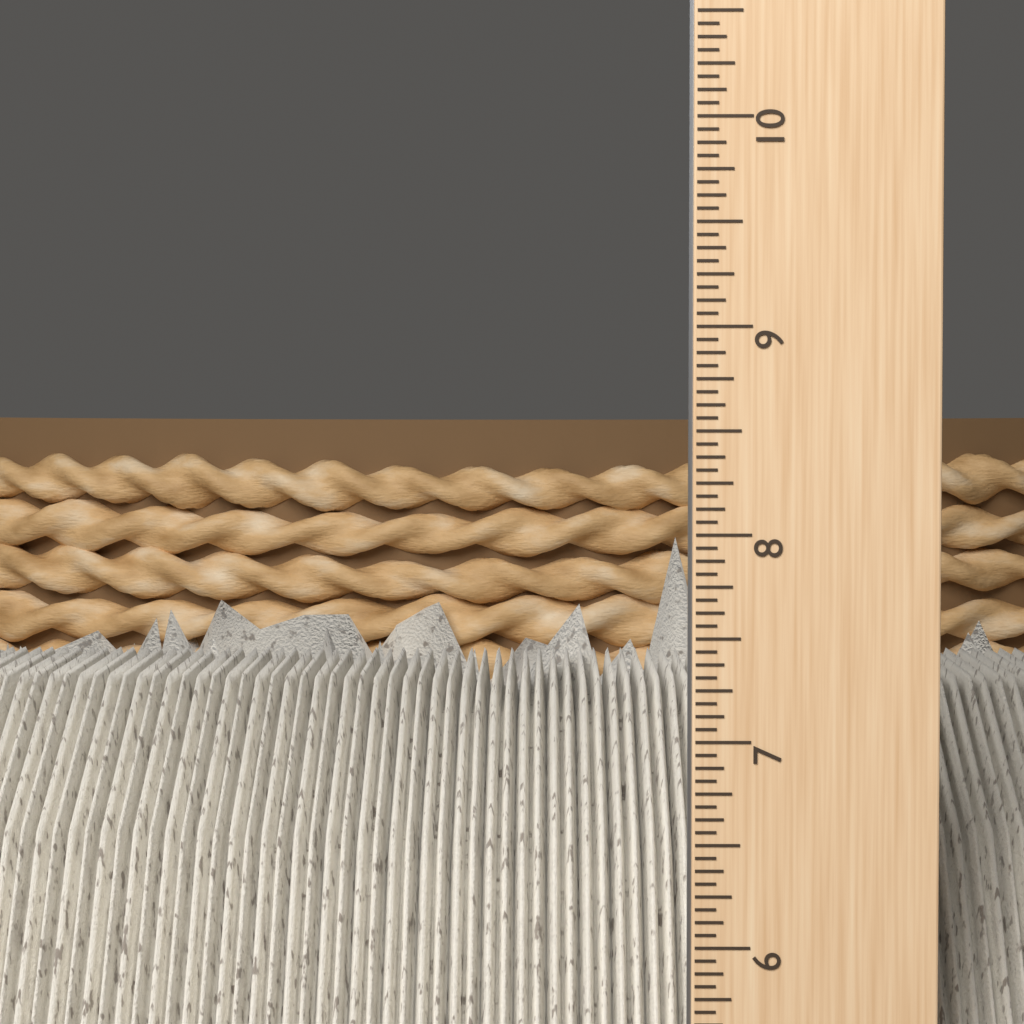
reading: 7.5625 inch
